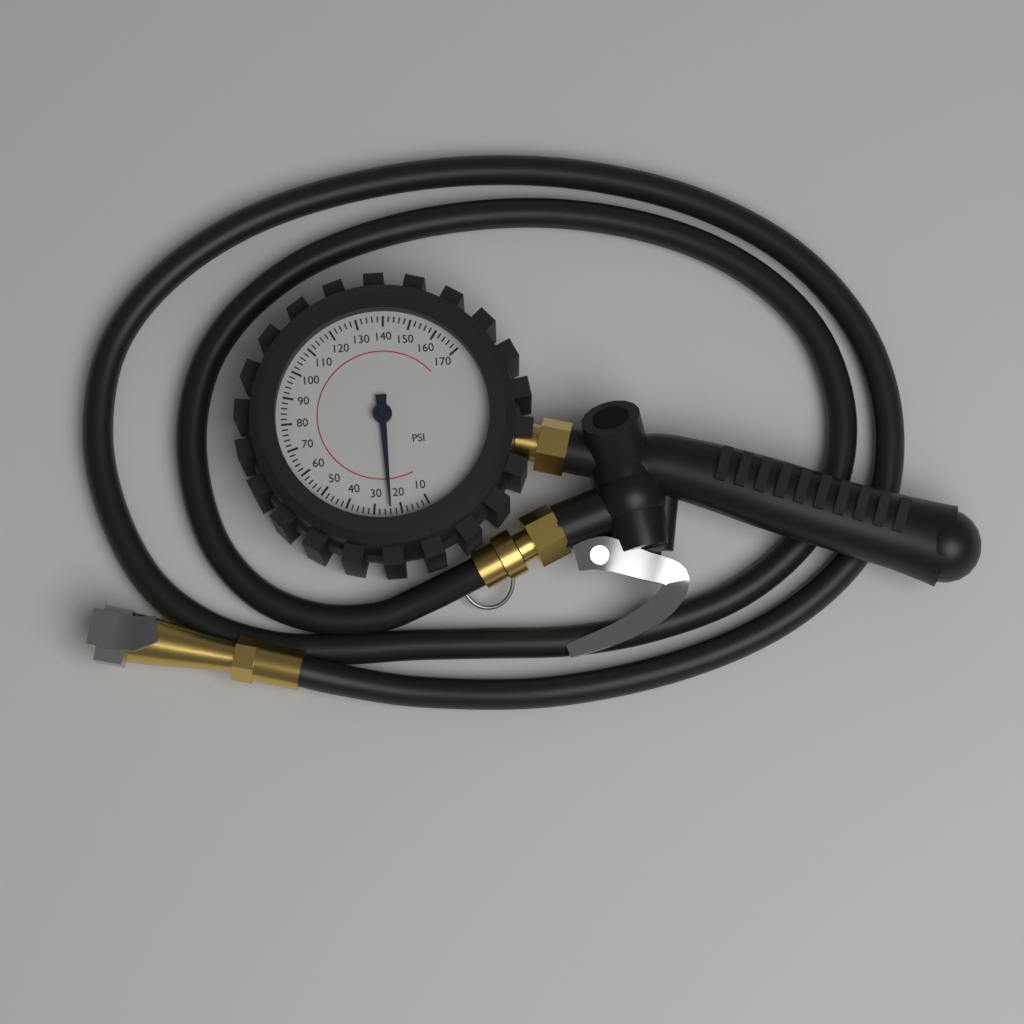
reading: 24 psi
